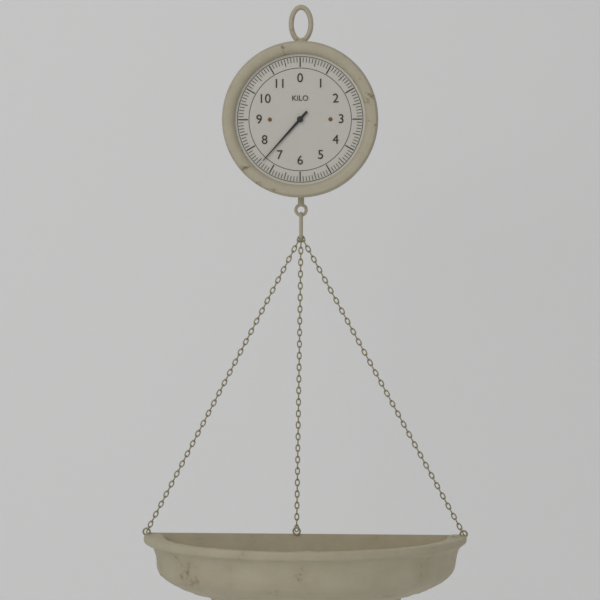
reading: 7.4 kg
